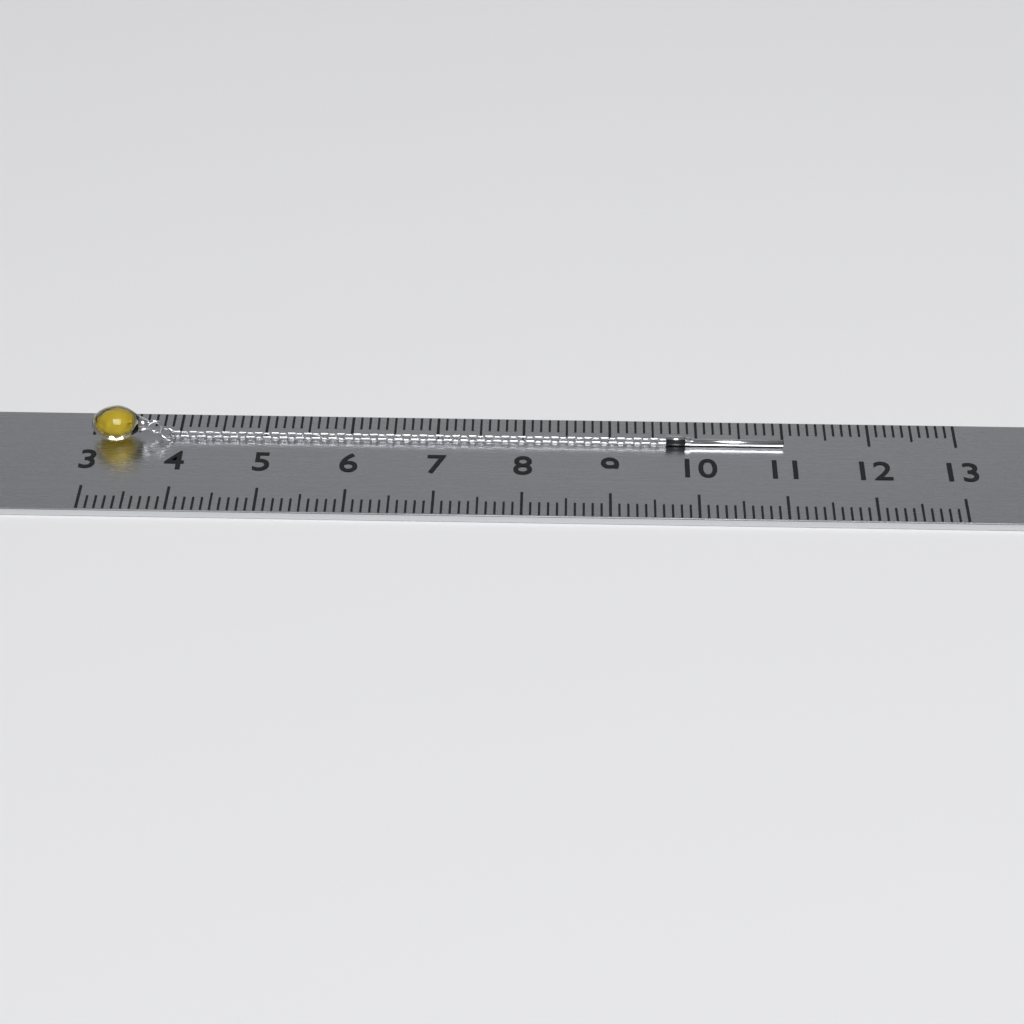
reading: 11.0 (no unit)
